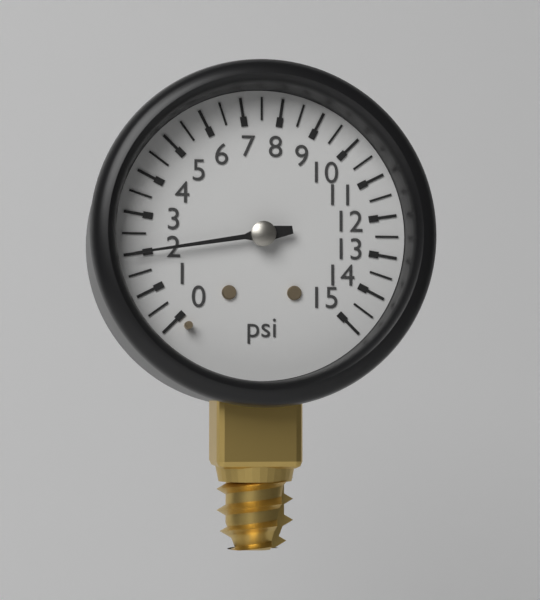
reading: 2.0 psi
